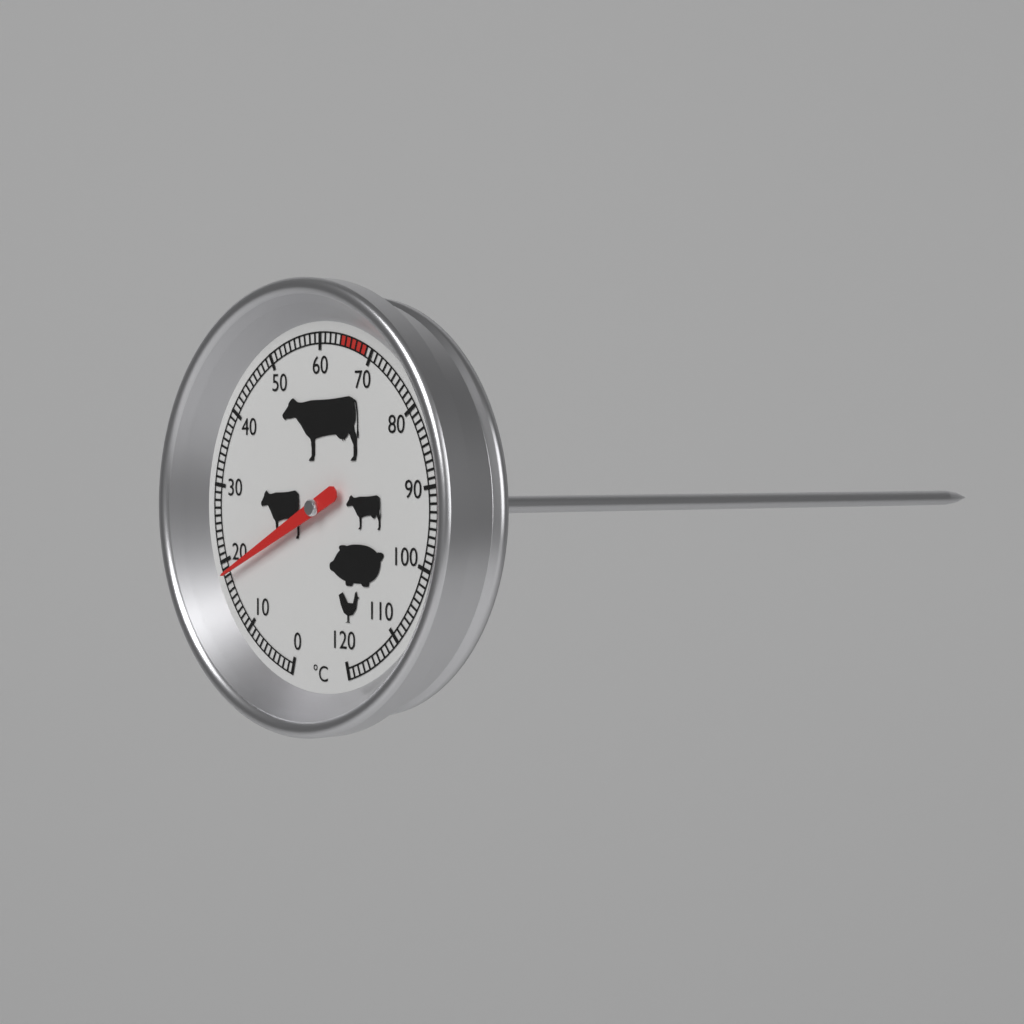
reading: 18 °C
